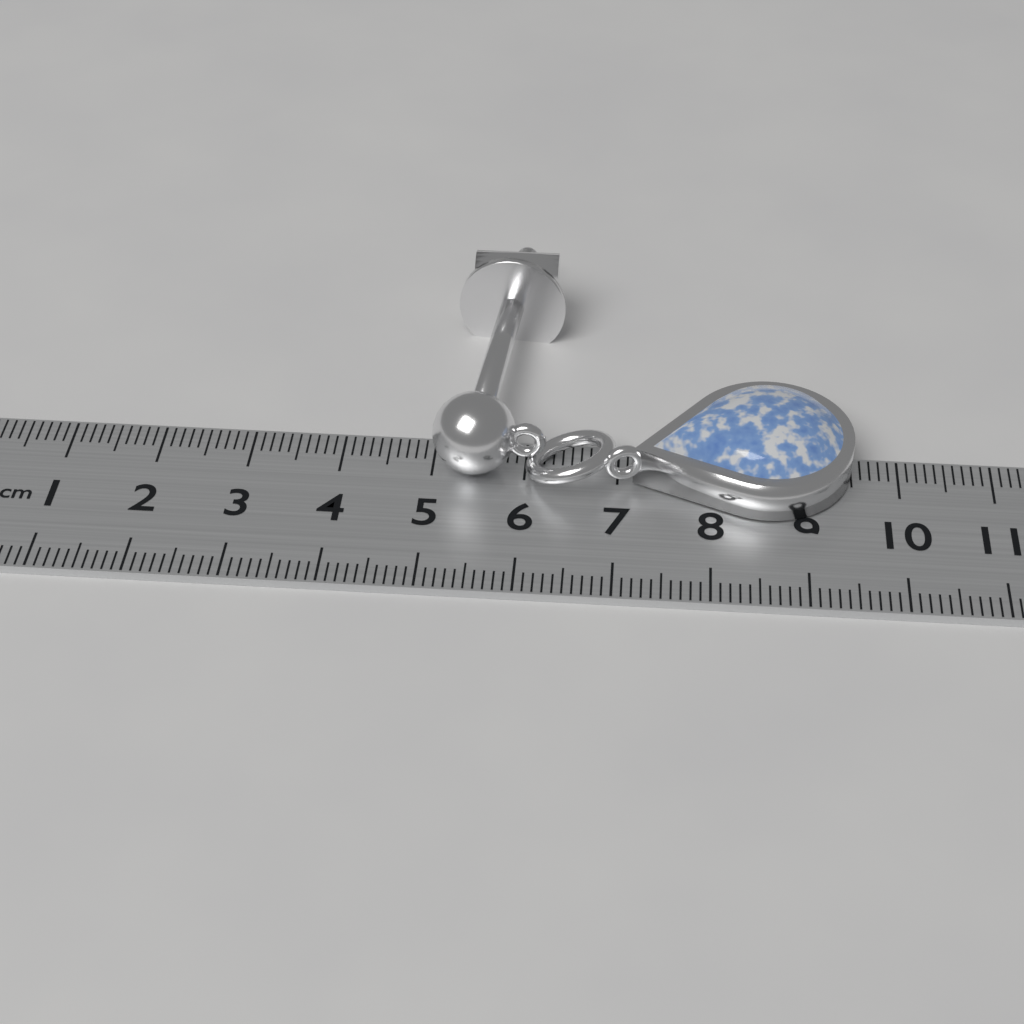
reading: 9.5 cm
